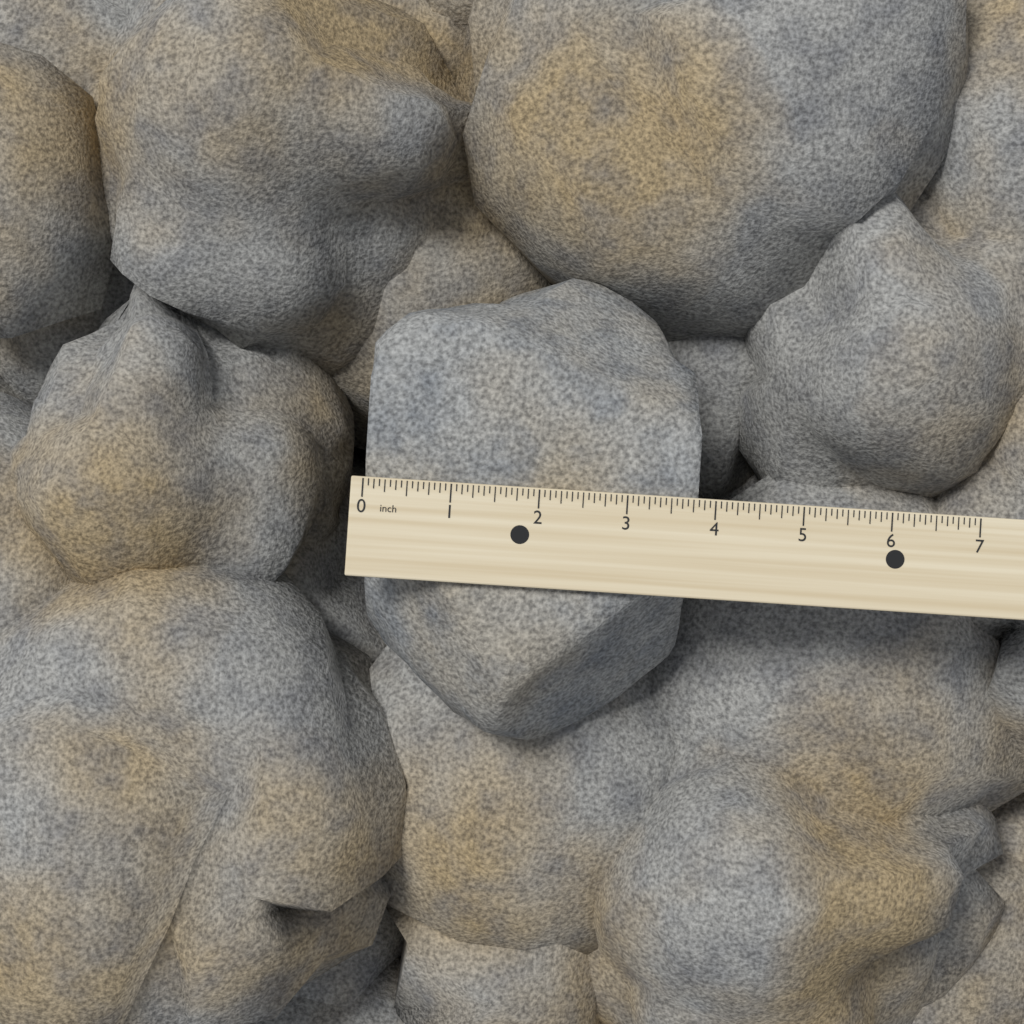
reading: 3.8125 inch
